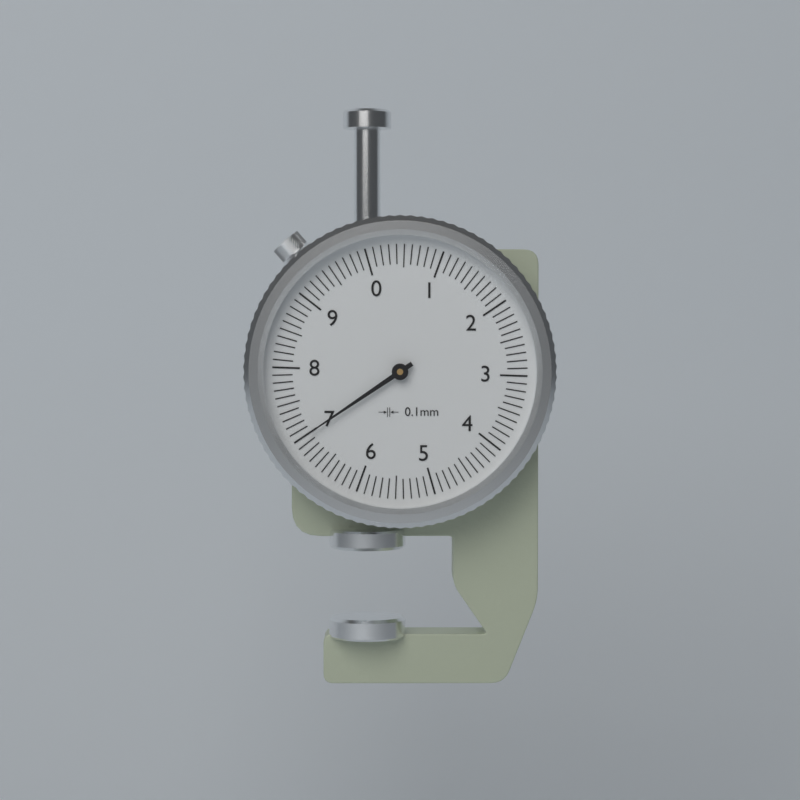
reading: 7.0 mm
